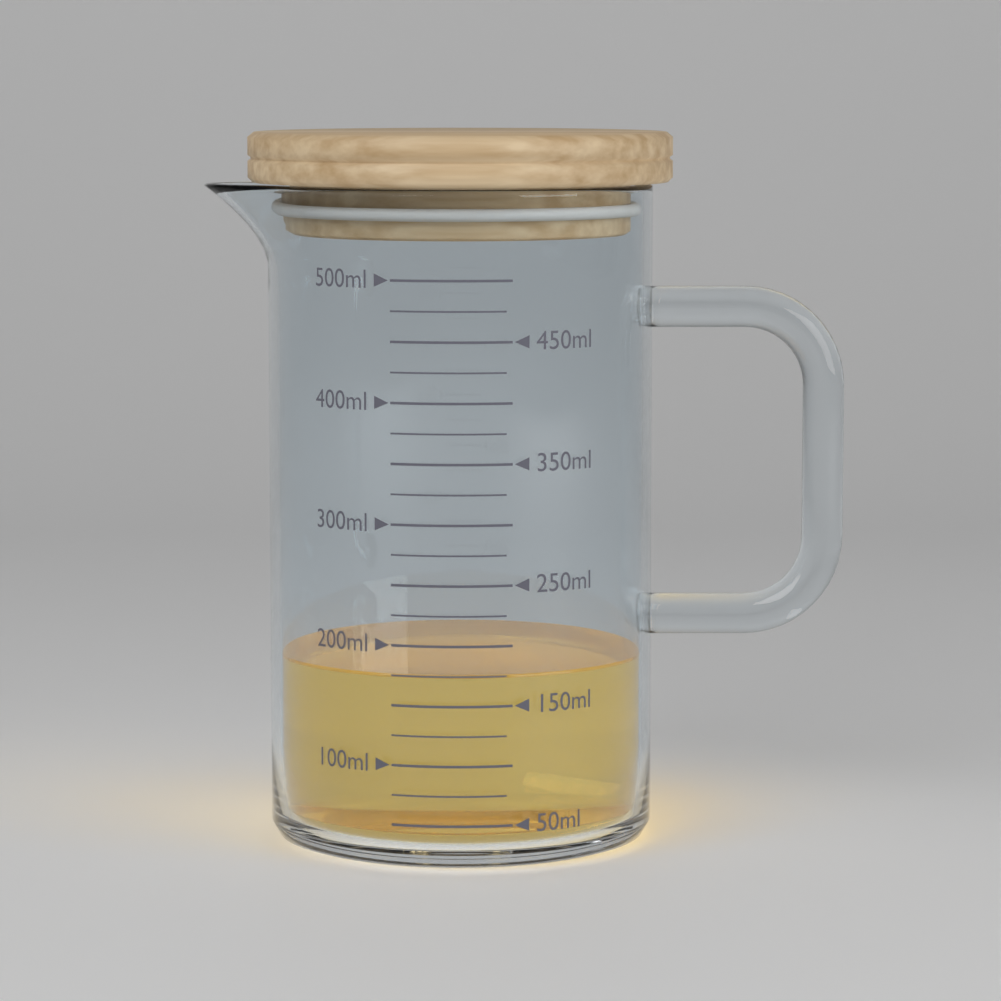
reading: 175 ml
